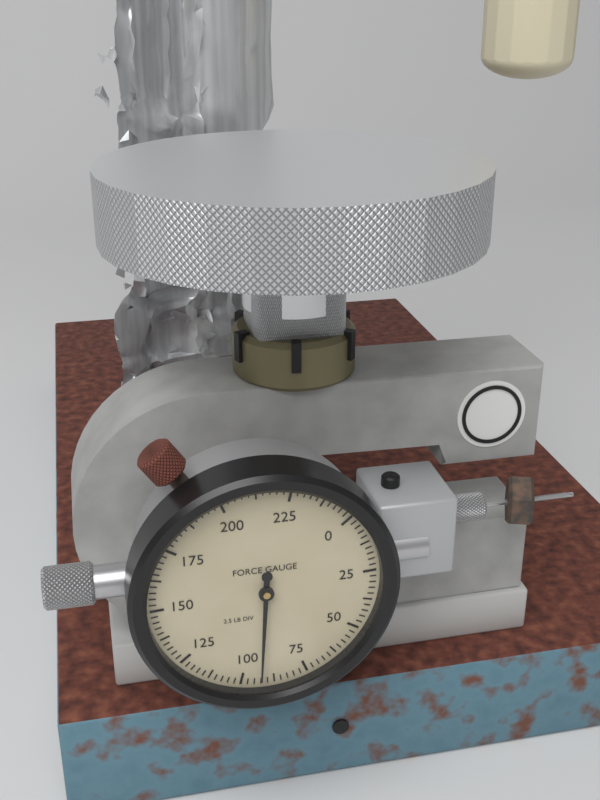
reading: 92.5 lb
